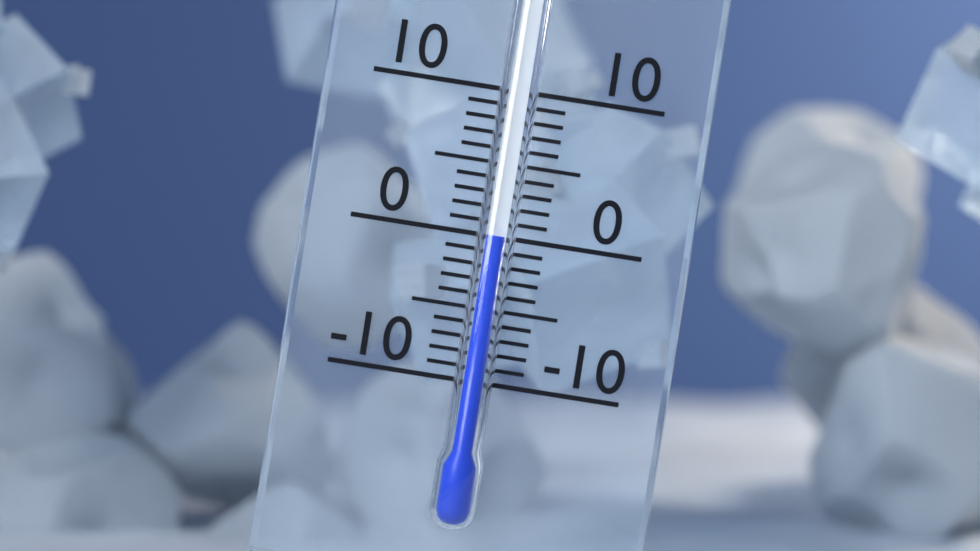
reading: 0 (no unit)
